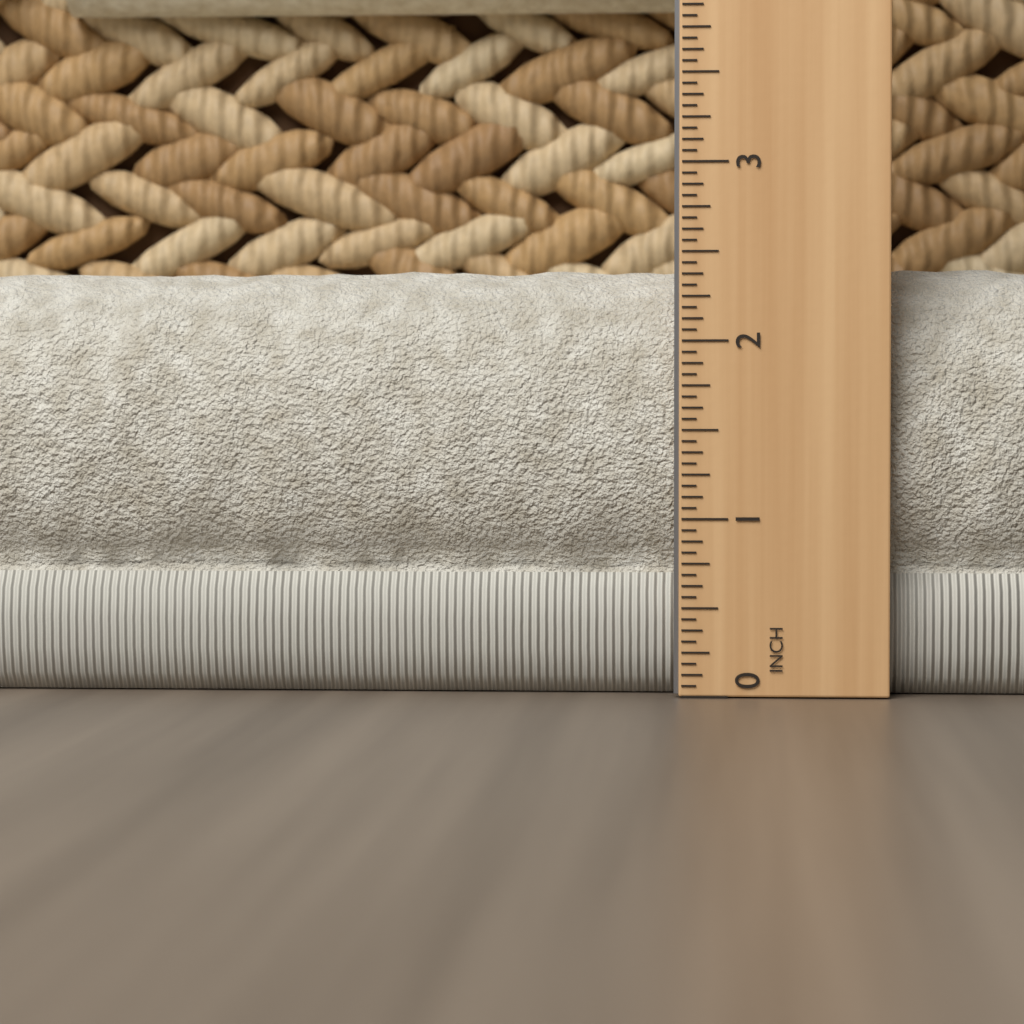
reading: 2.4375 in
